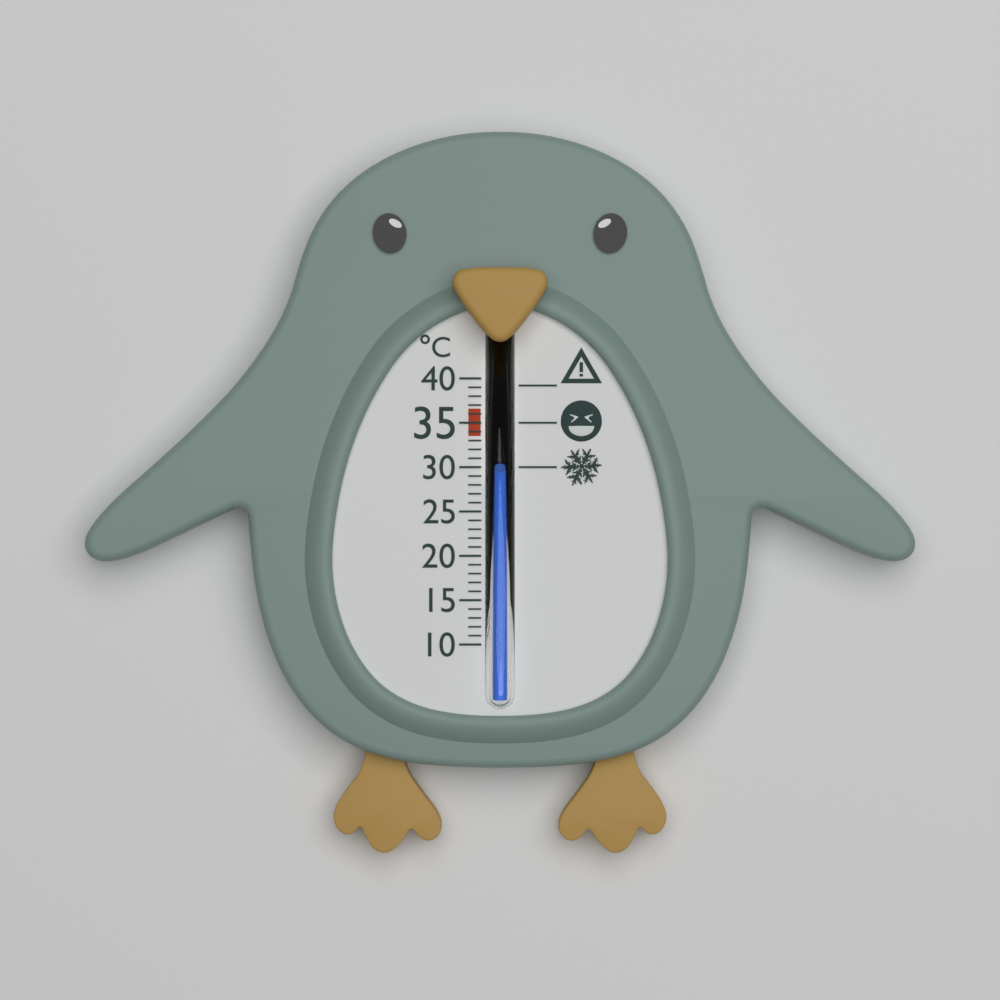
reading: 29 °C
